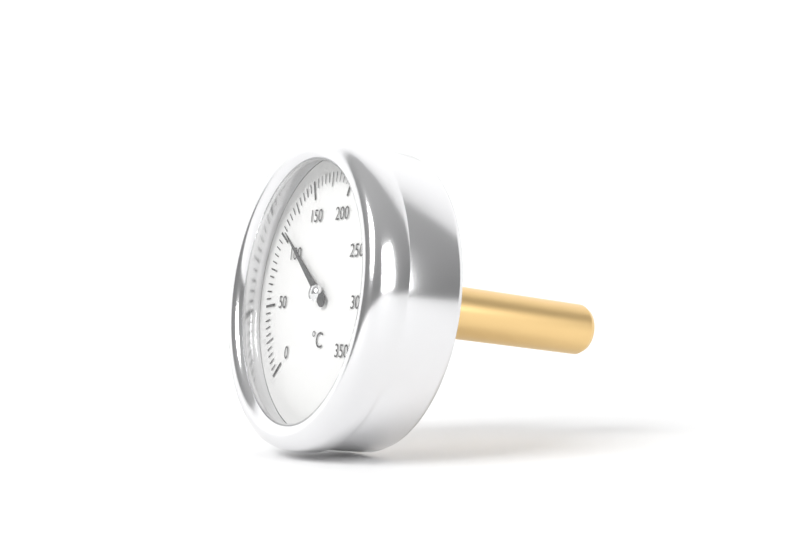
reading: 105 °C
